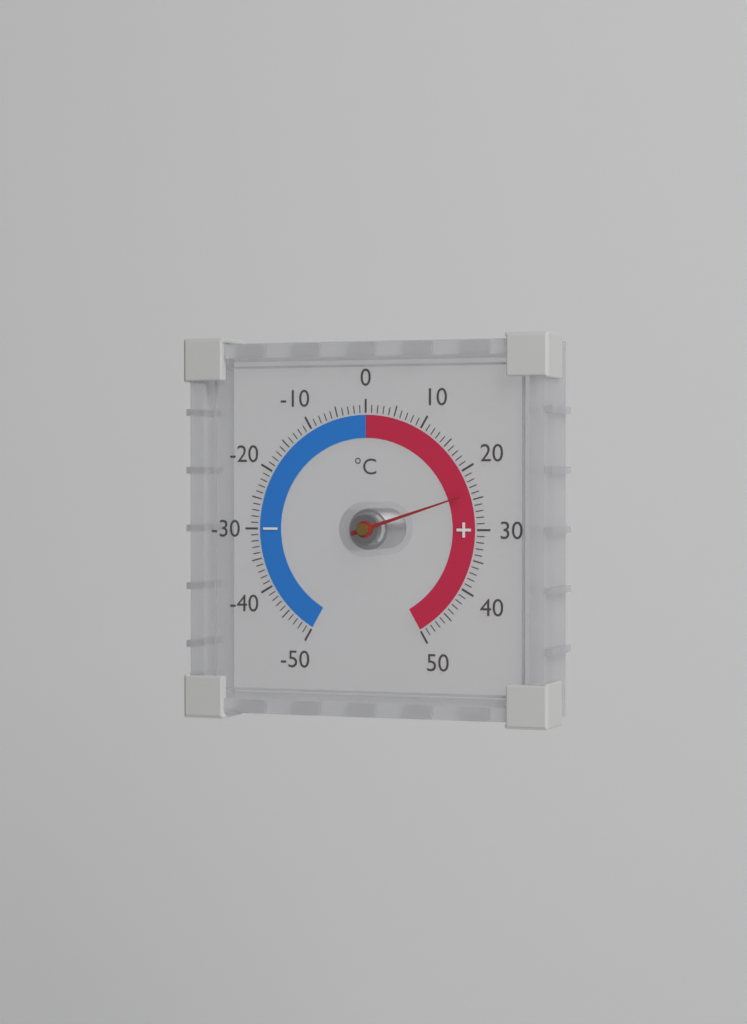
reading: 24 °C
